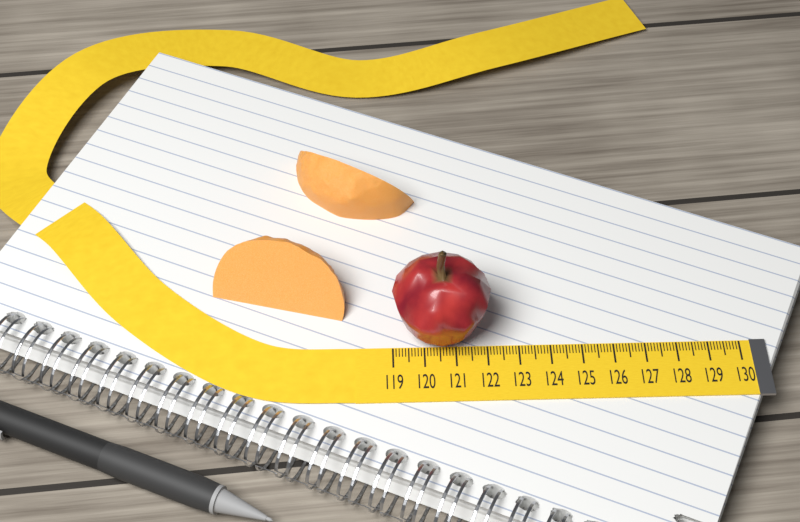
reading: 122.1 (no unit)
